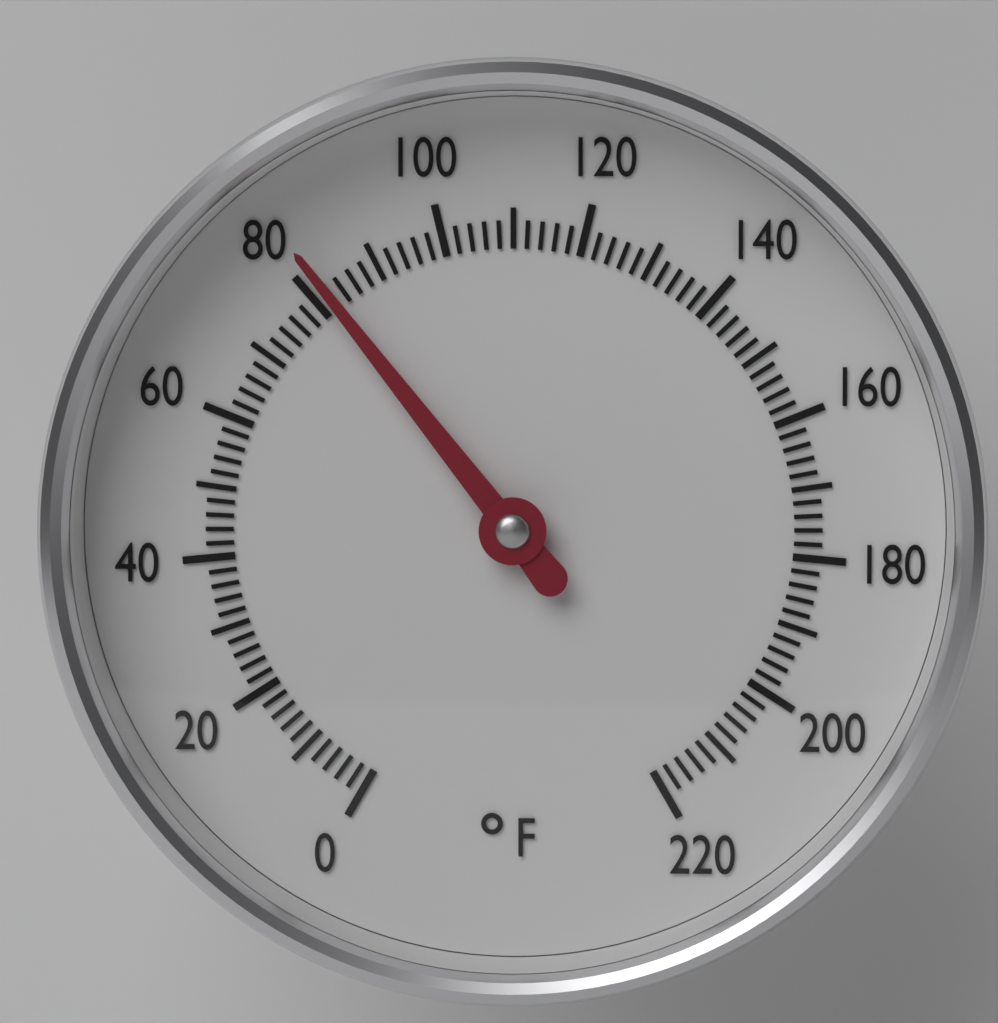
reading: 82 °F
